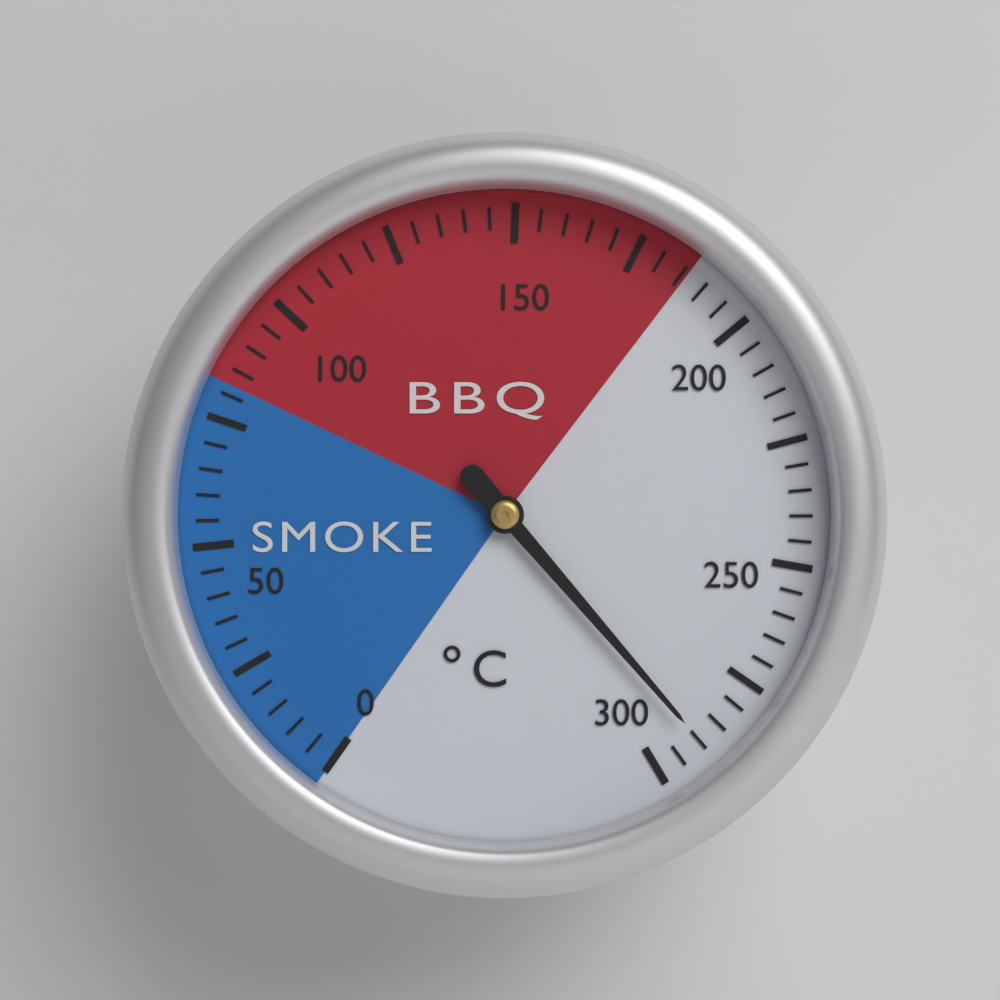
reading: 290 °C
